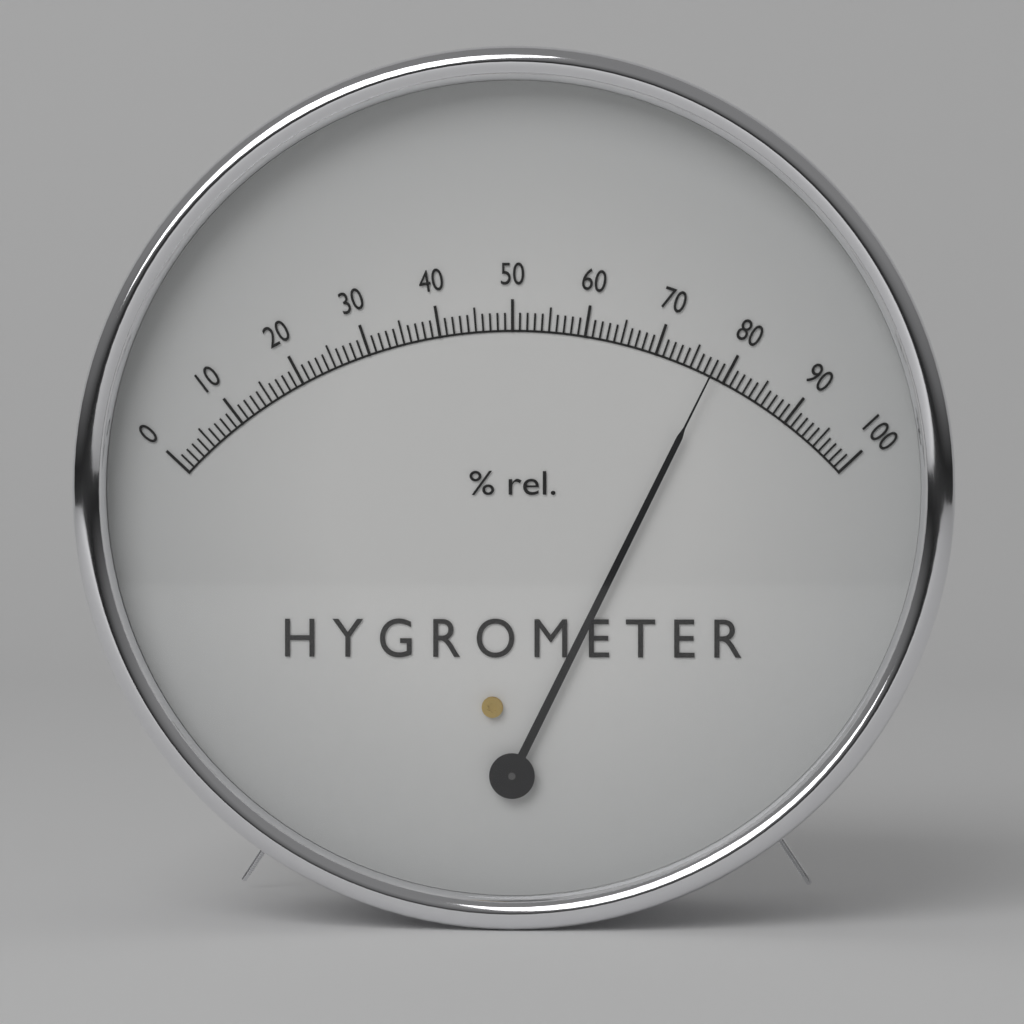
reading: 78 %
